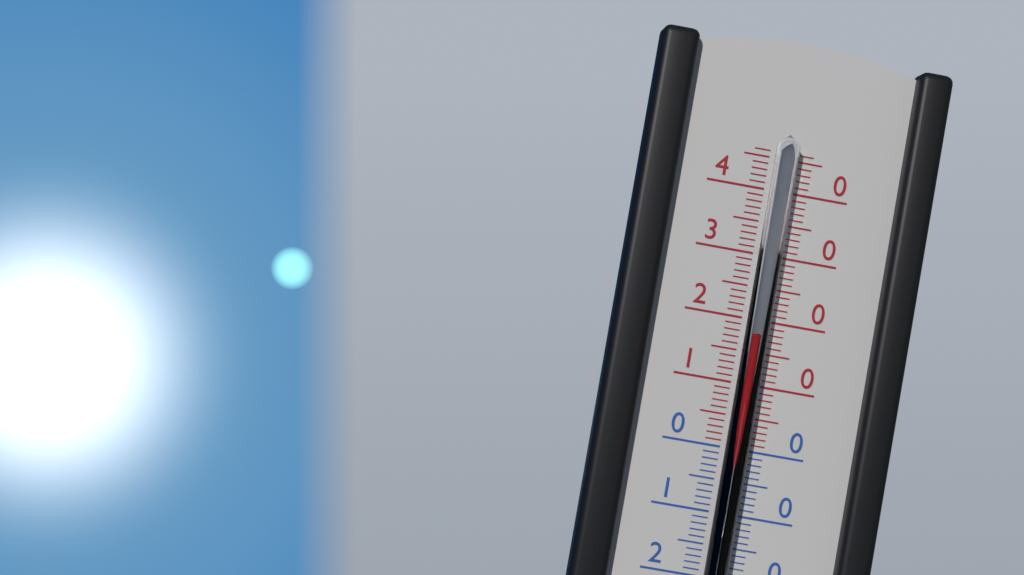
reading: 18 °C
